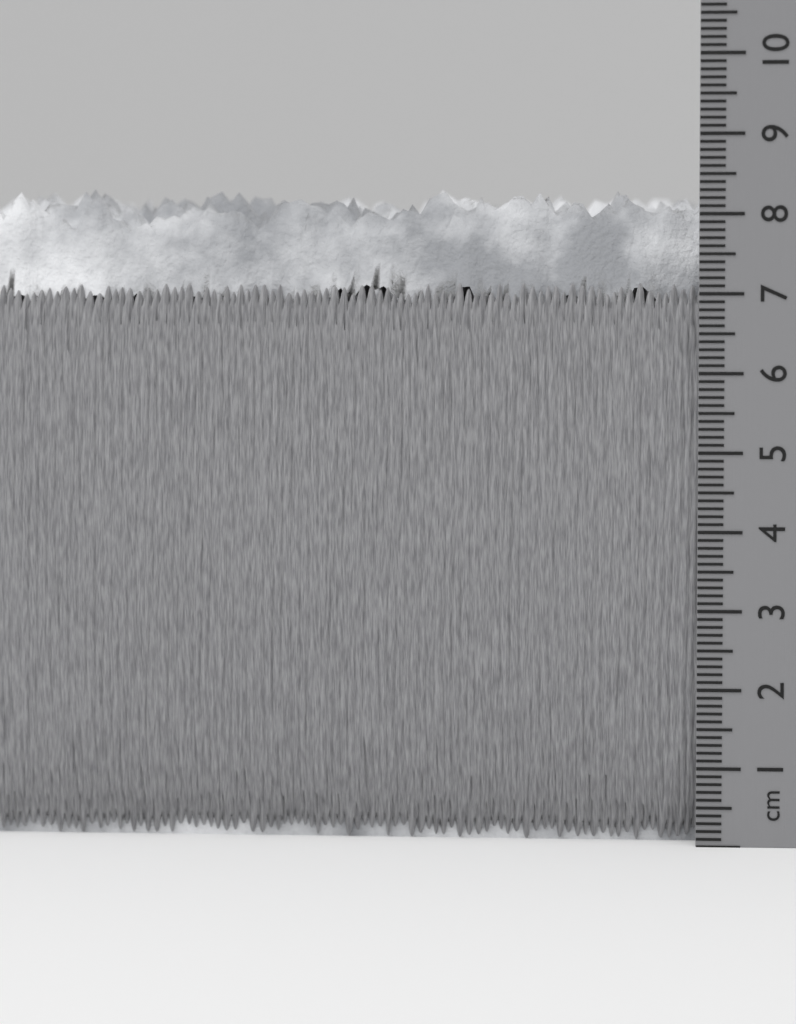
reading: 8.4 cm
